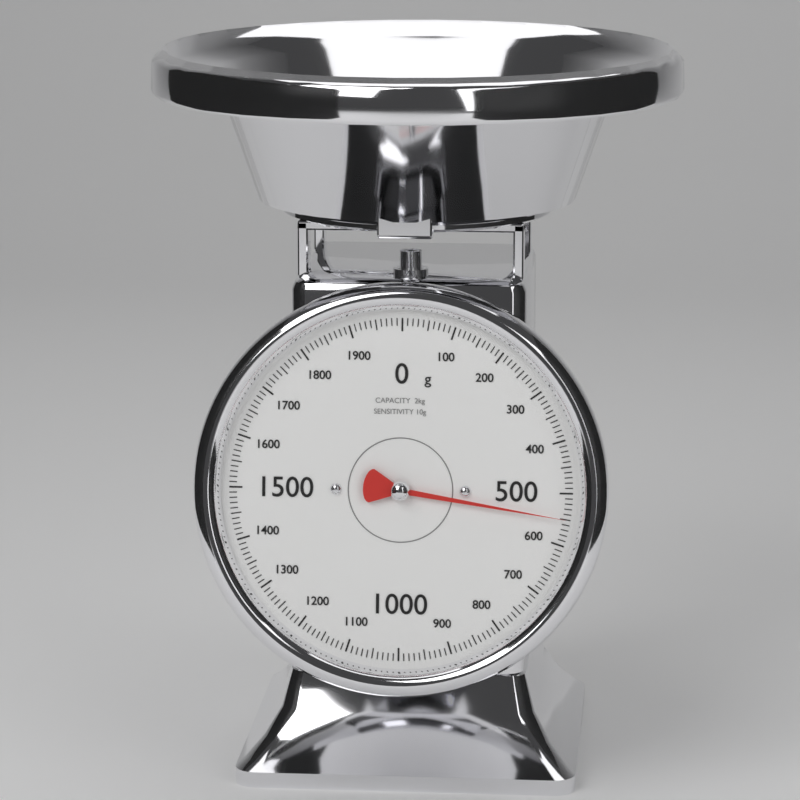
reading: 550 g
